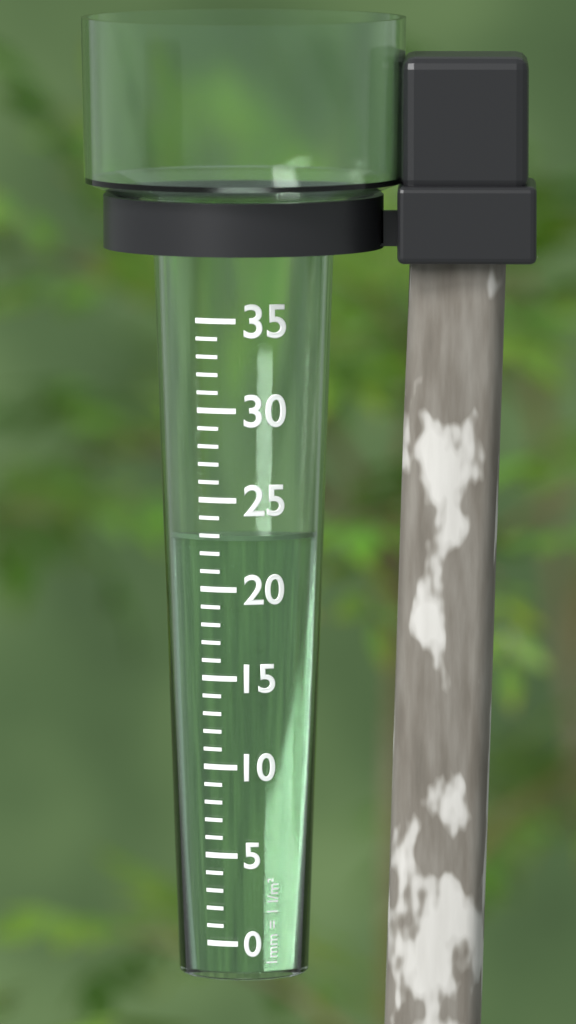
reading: 23 mm
